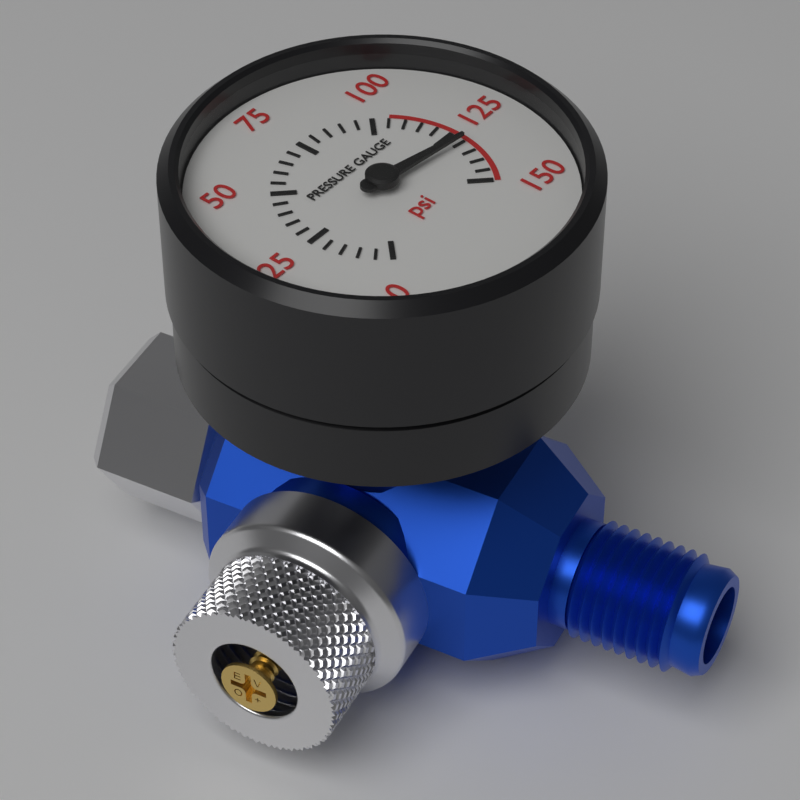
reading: 130 psi
